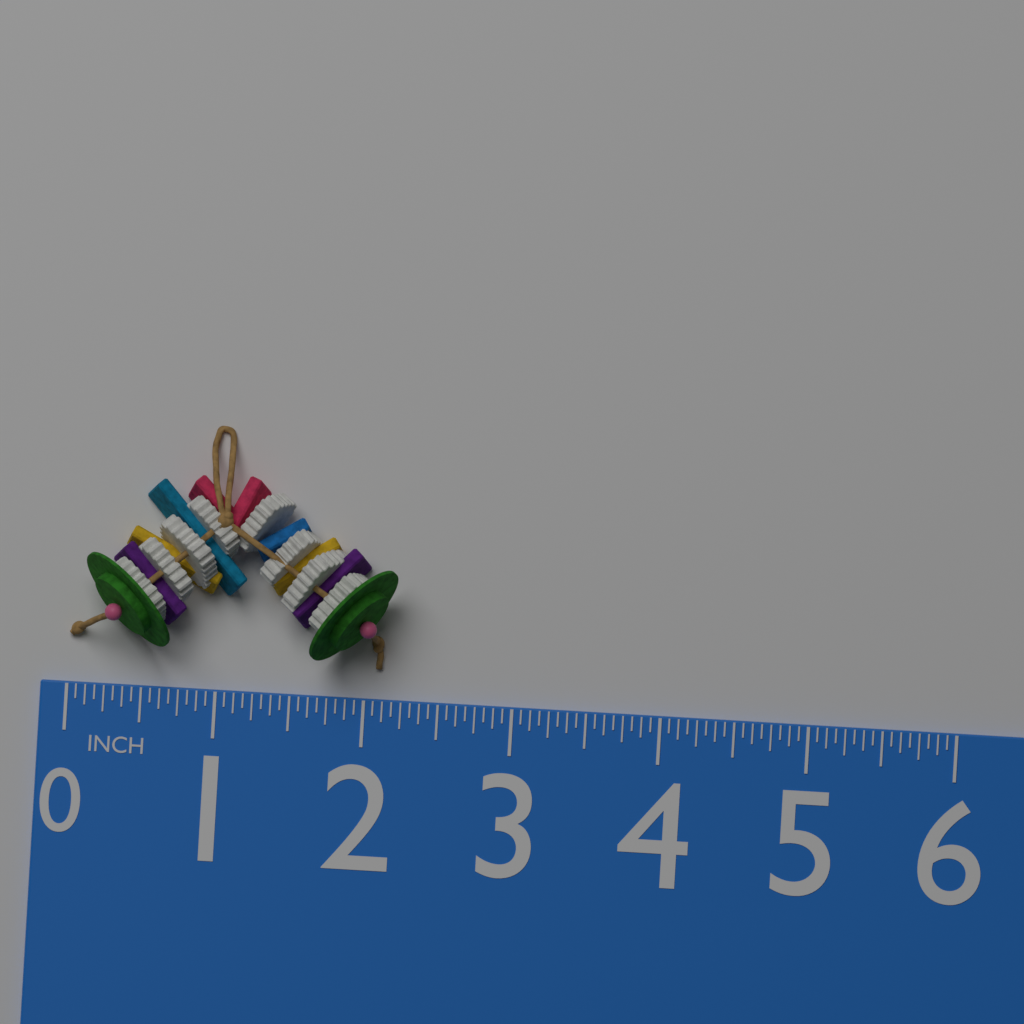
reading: 2.1875 in
